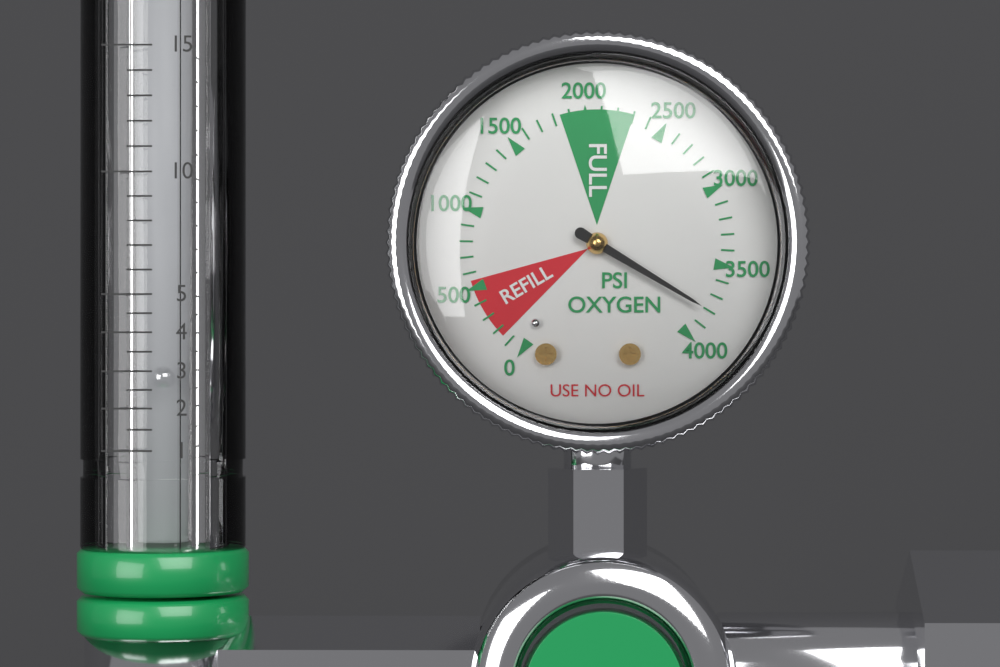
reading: 3800 psi
